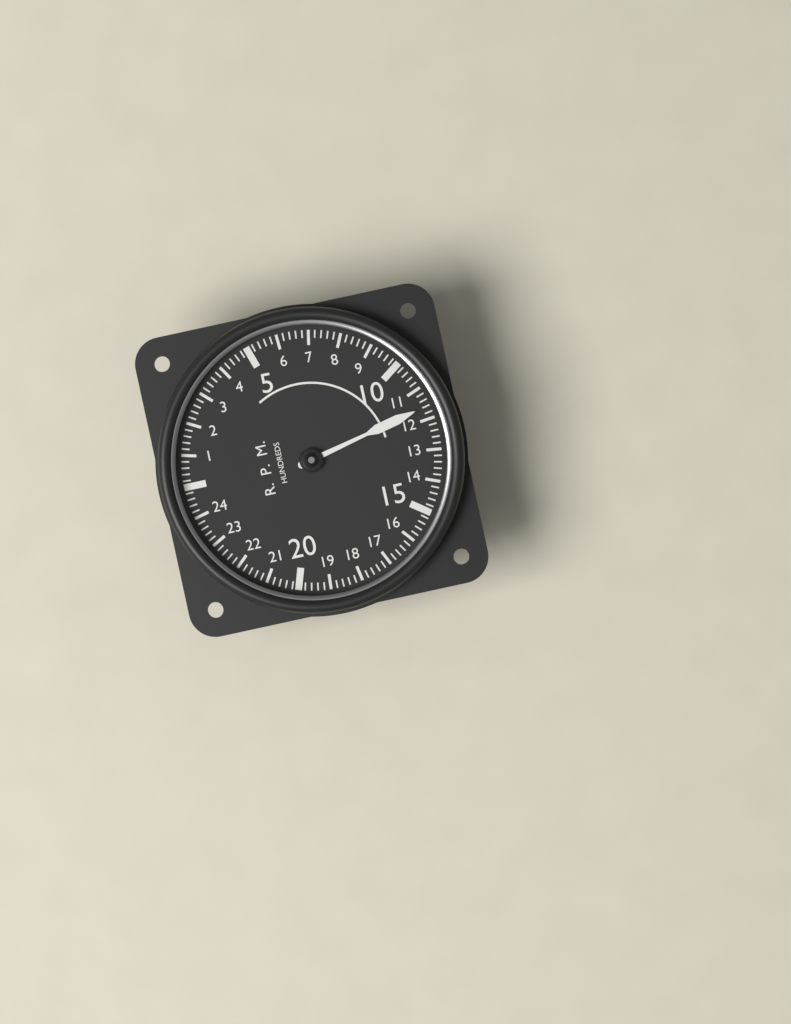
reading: 11.6 RPM x100
